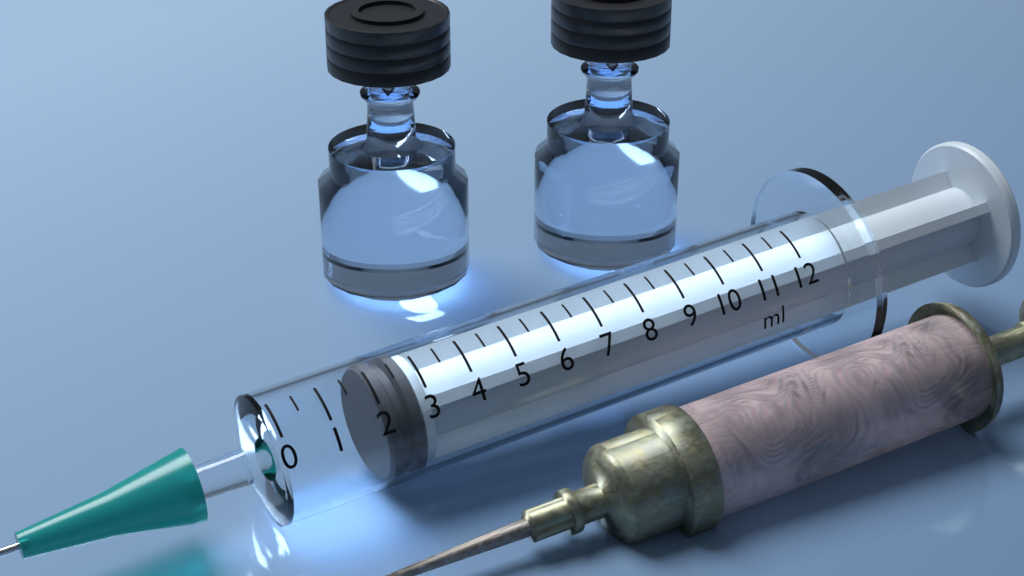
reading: 2.0 ml
